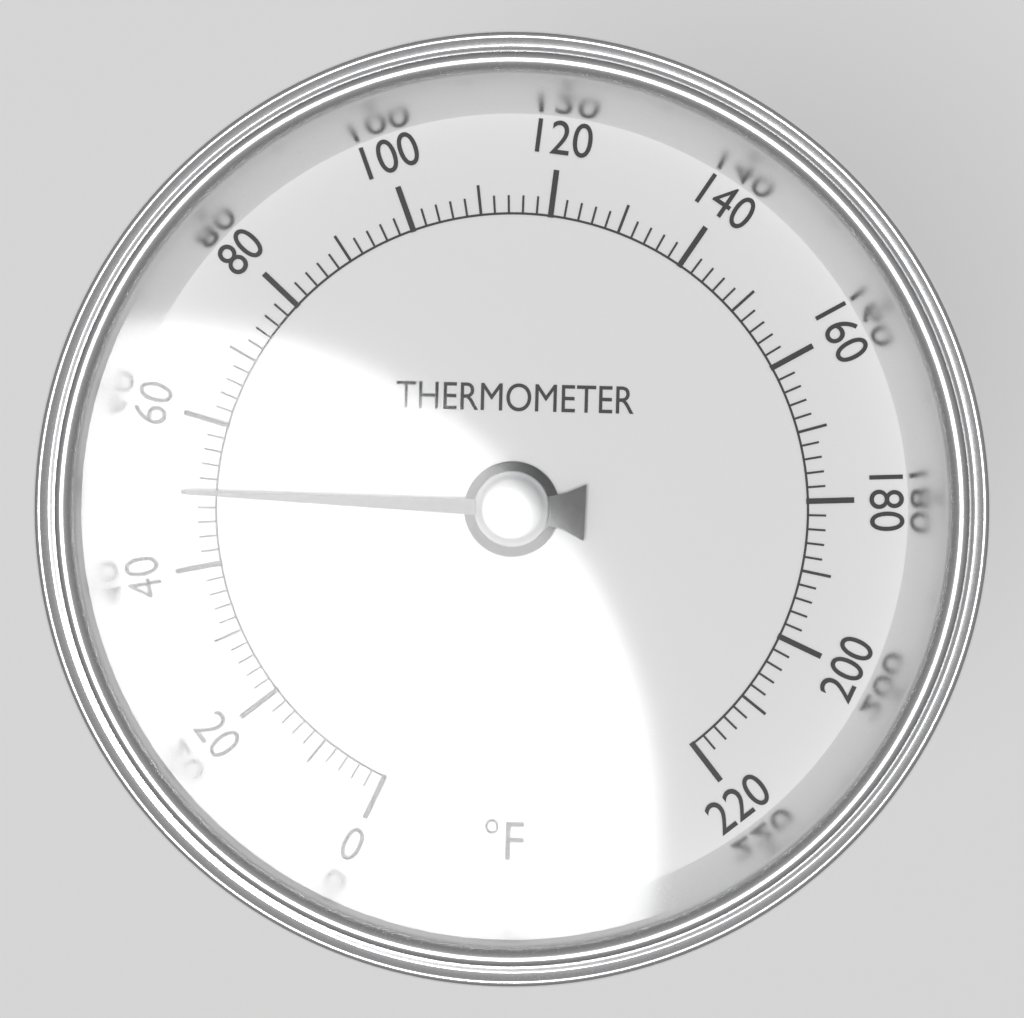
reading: 50 °F
